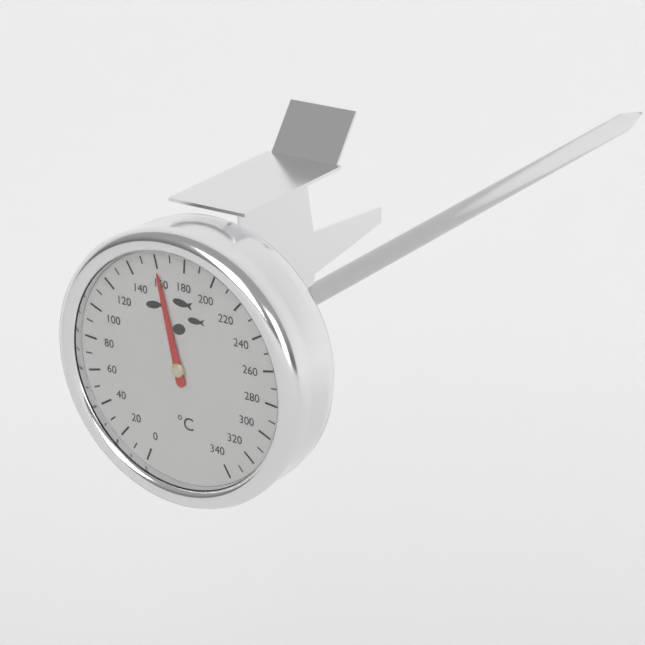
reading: 160 °C
